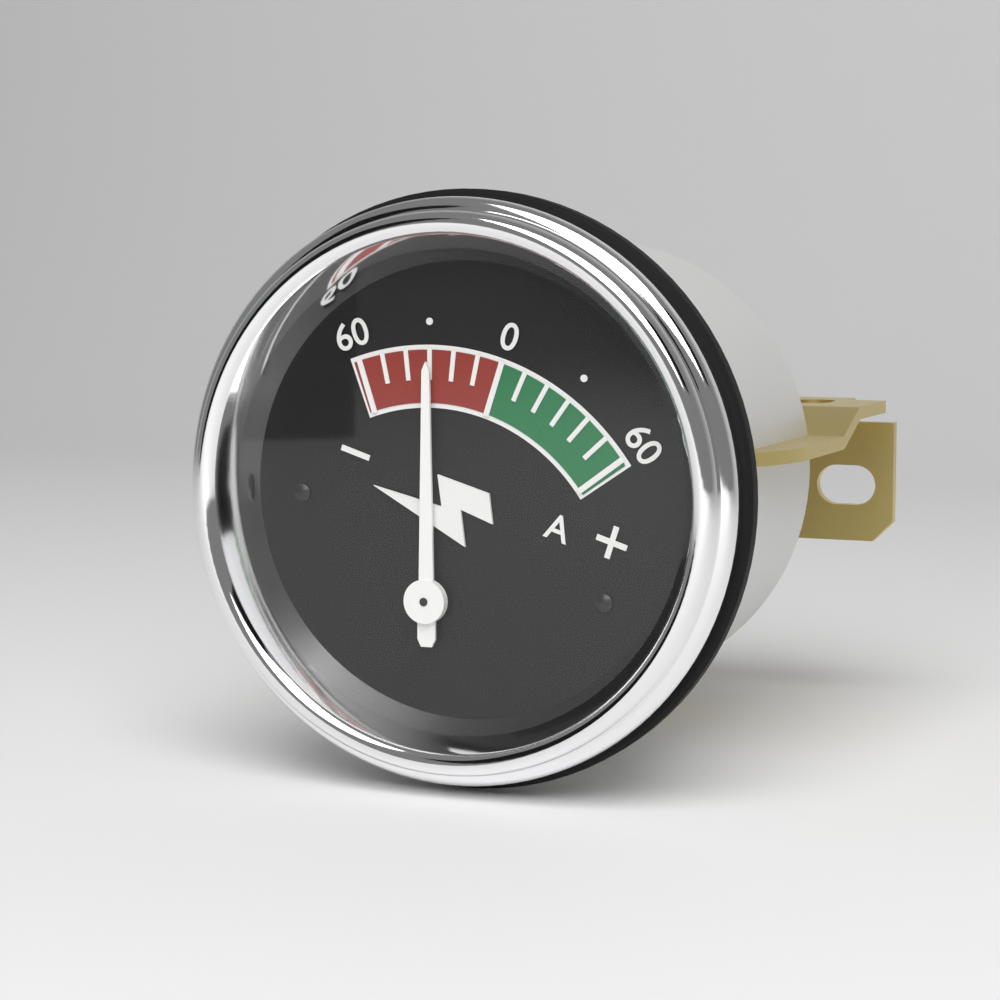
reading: -30 A
